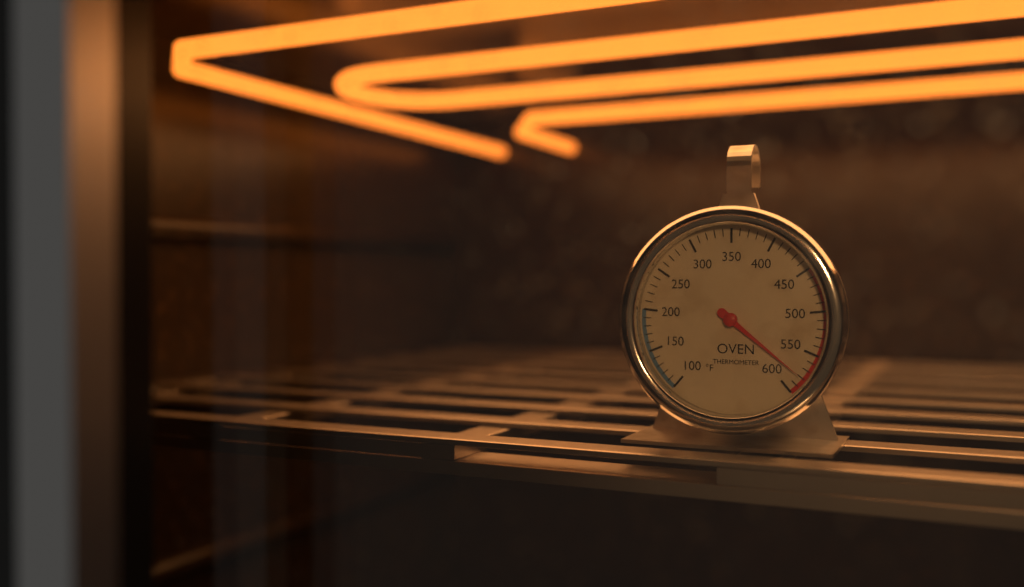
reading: 580 °F
